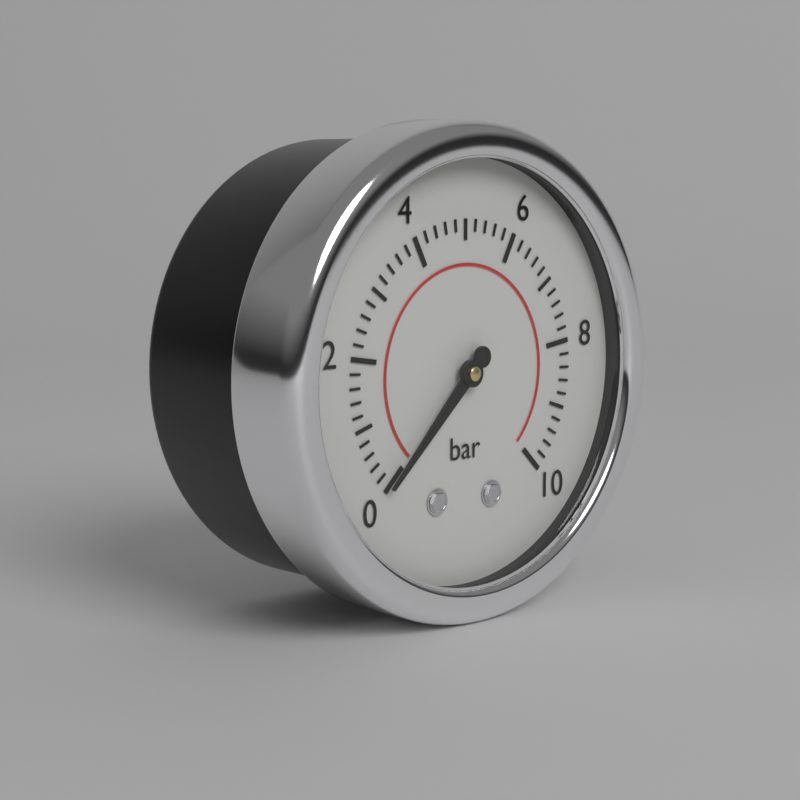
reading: 0.0 bar
